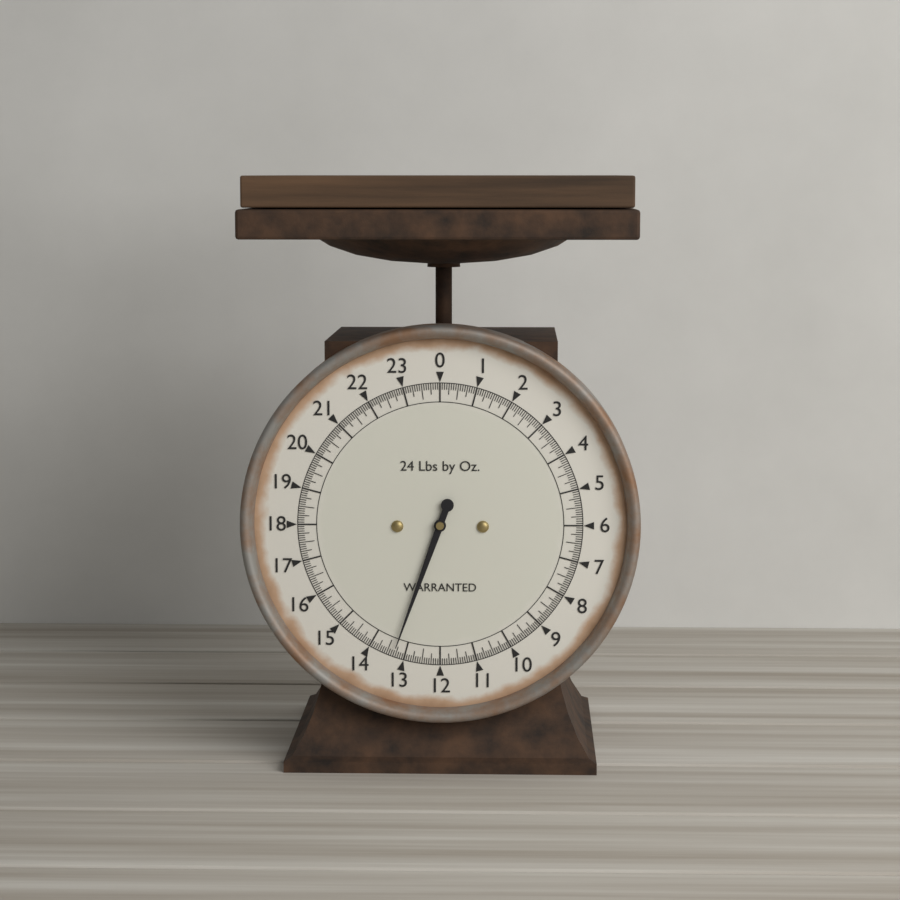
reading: 13.3125 lb
